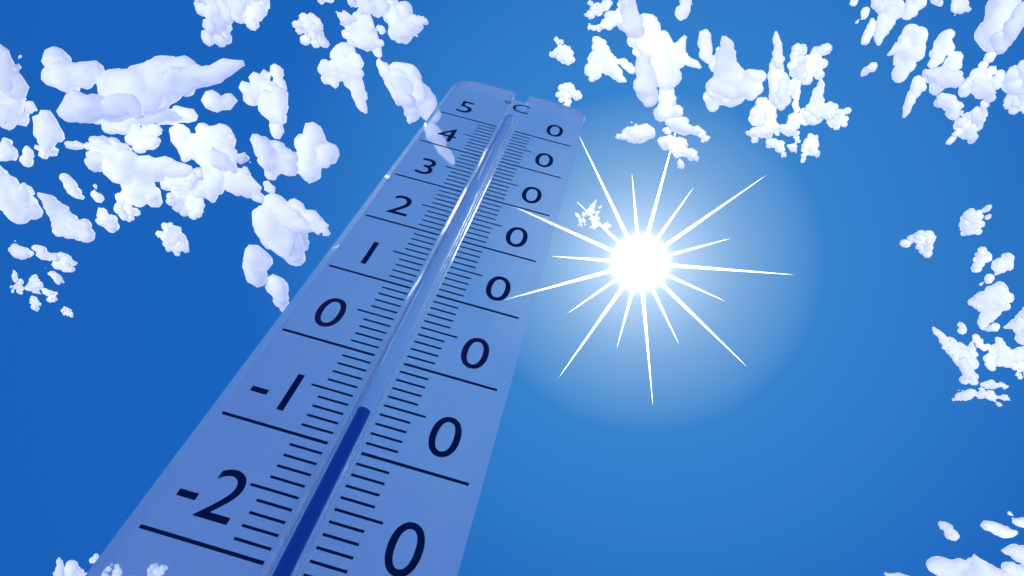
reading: -6 °C
